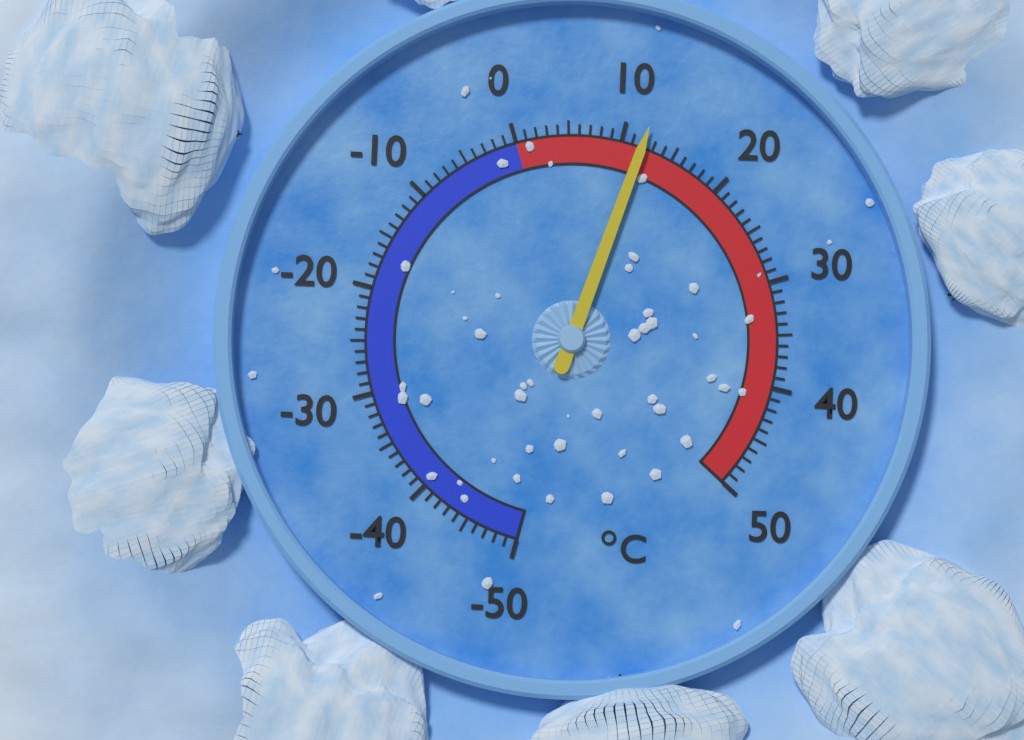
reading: 12 °C
